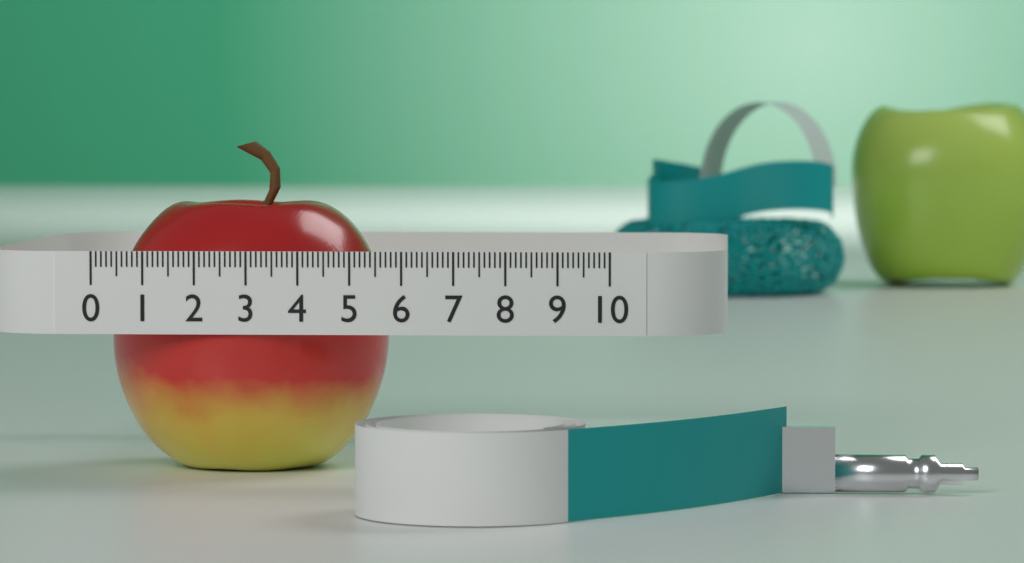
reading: 5.5 (no unit)
